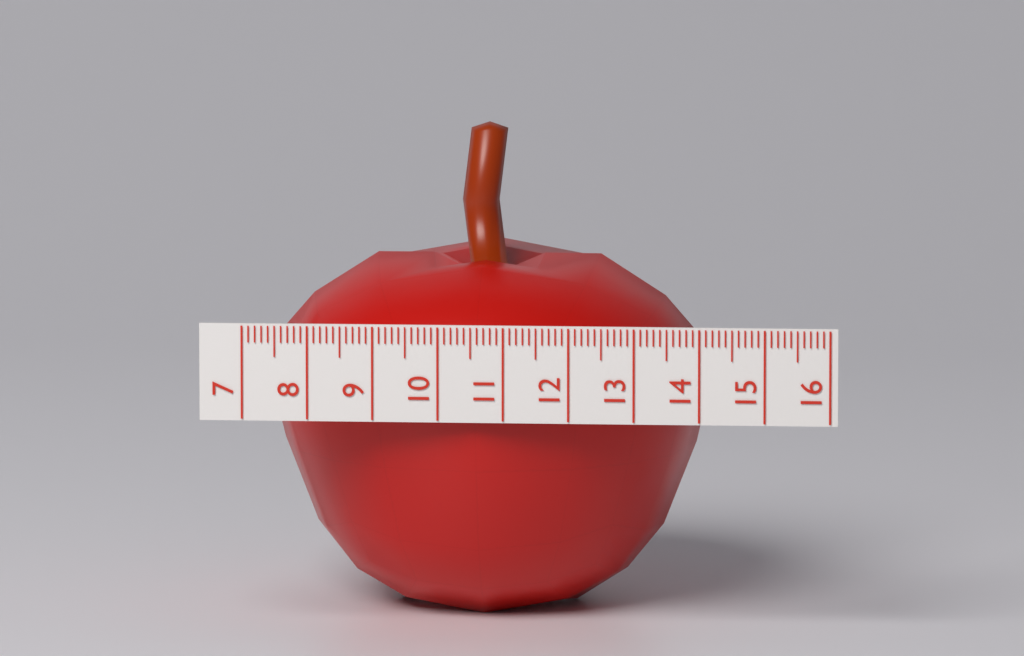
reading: 14.1 (no unit)
